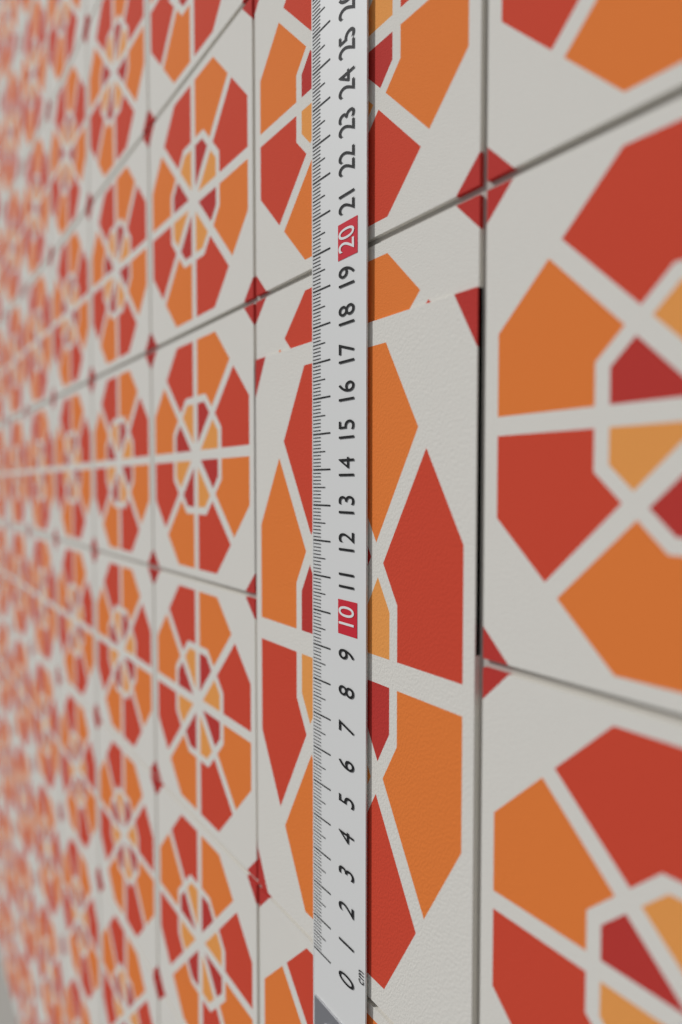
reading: 17.7 cm
